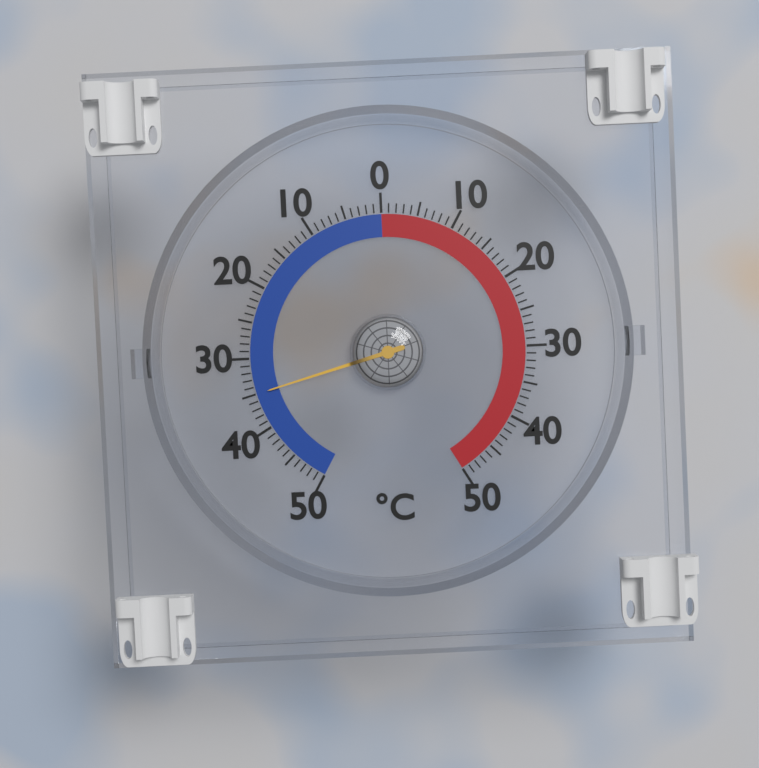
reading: -35 °C
